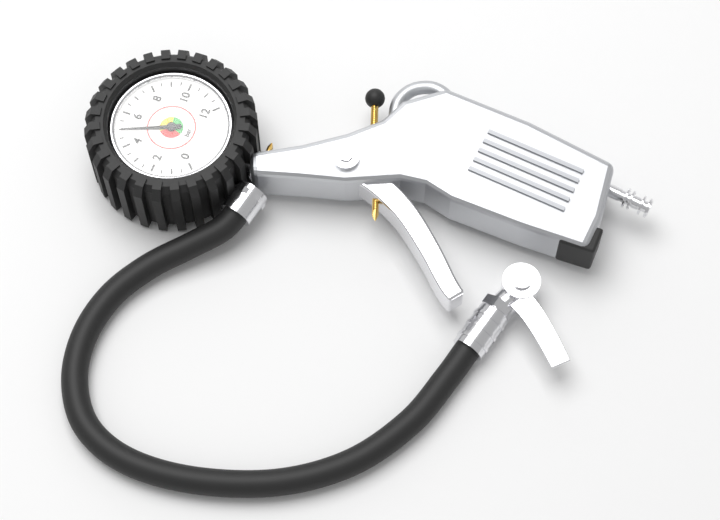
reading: 5.0 bar
